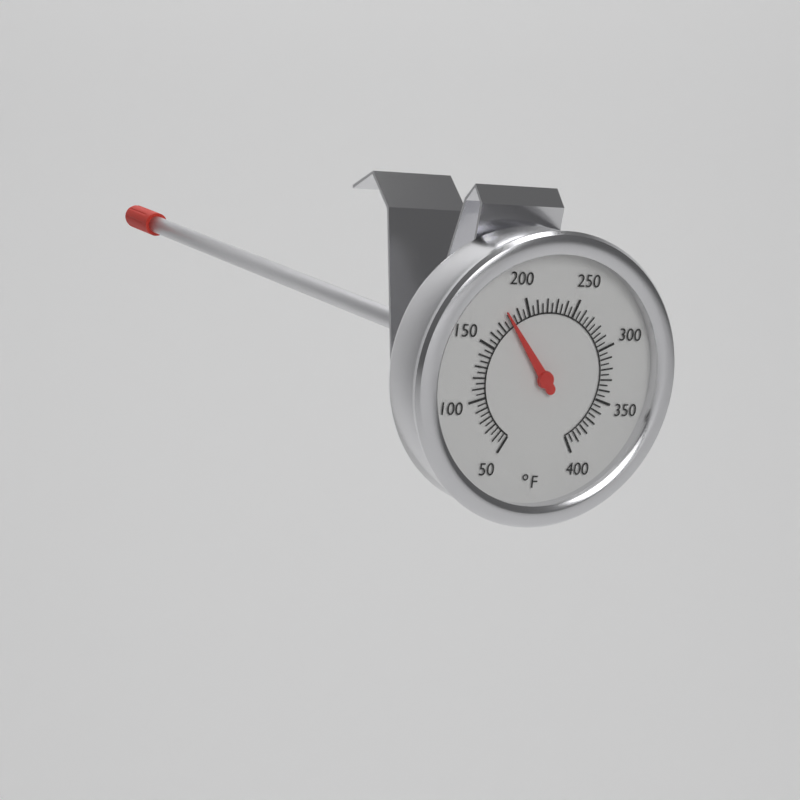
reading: 180 °F
